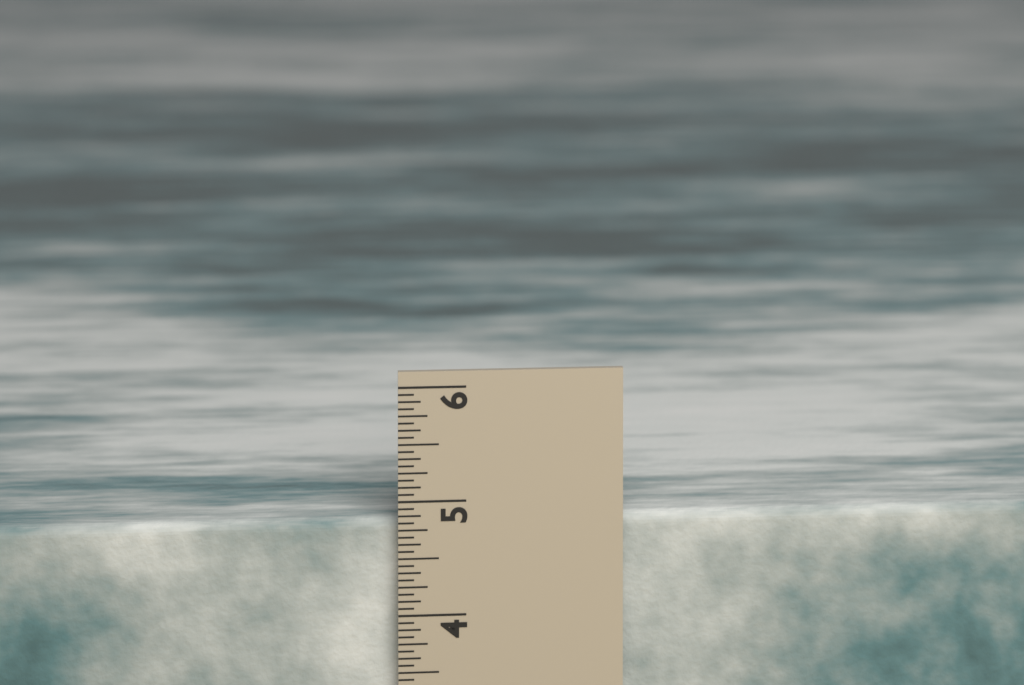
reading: 4.8125 in
